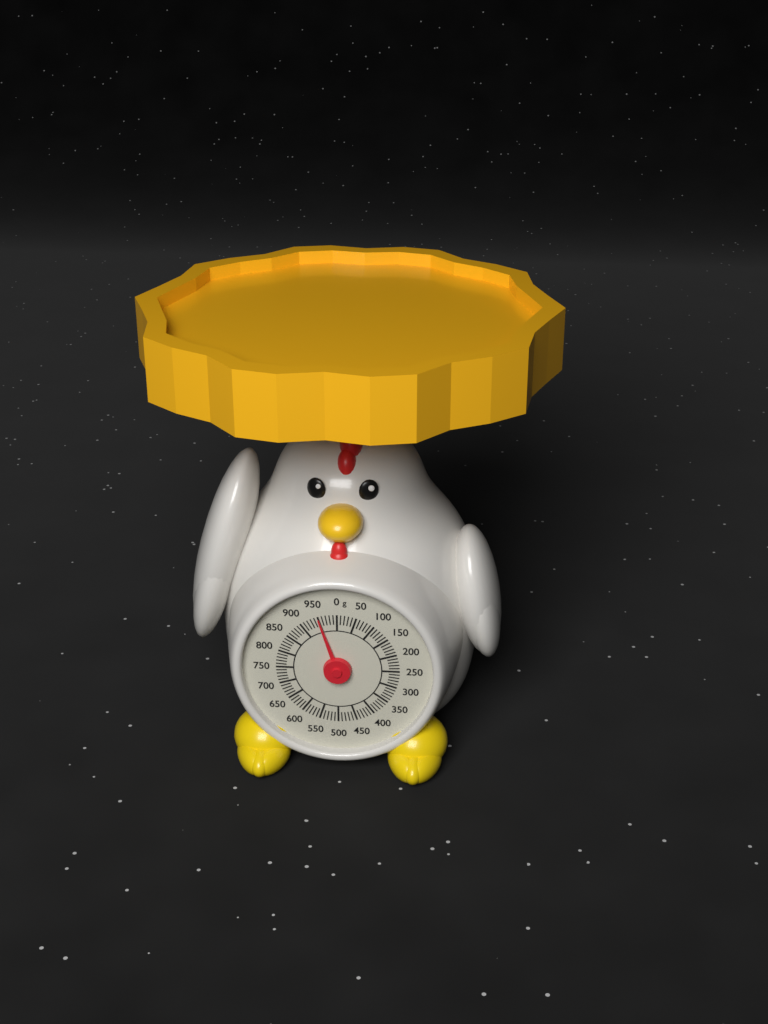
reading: 950 g
